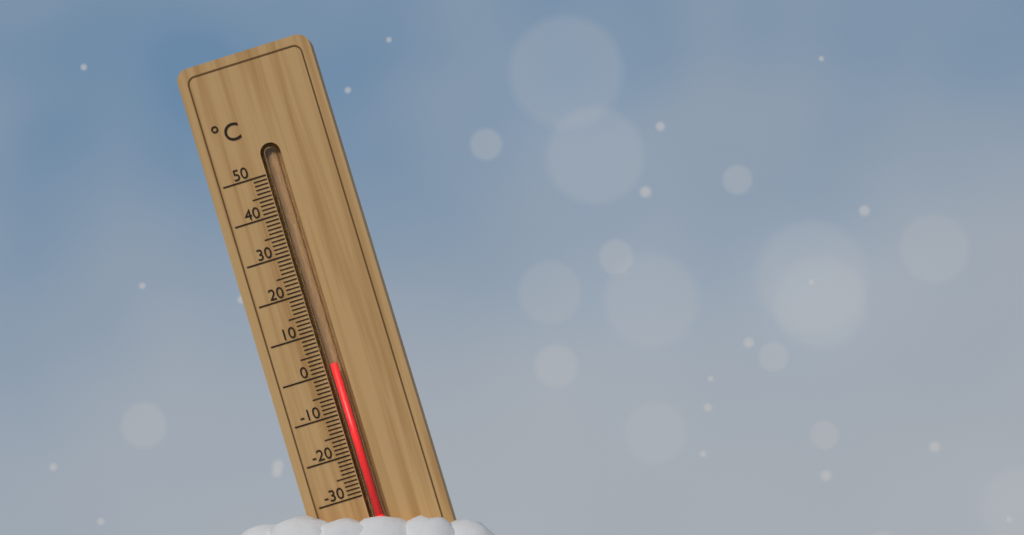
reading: 2 °C
